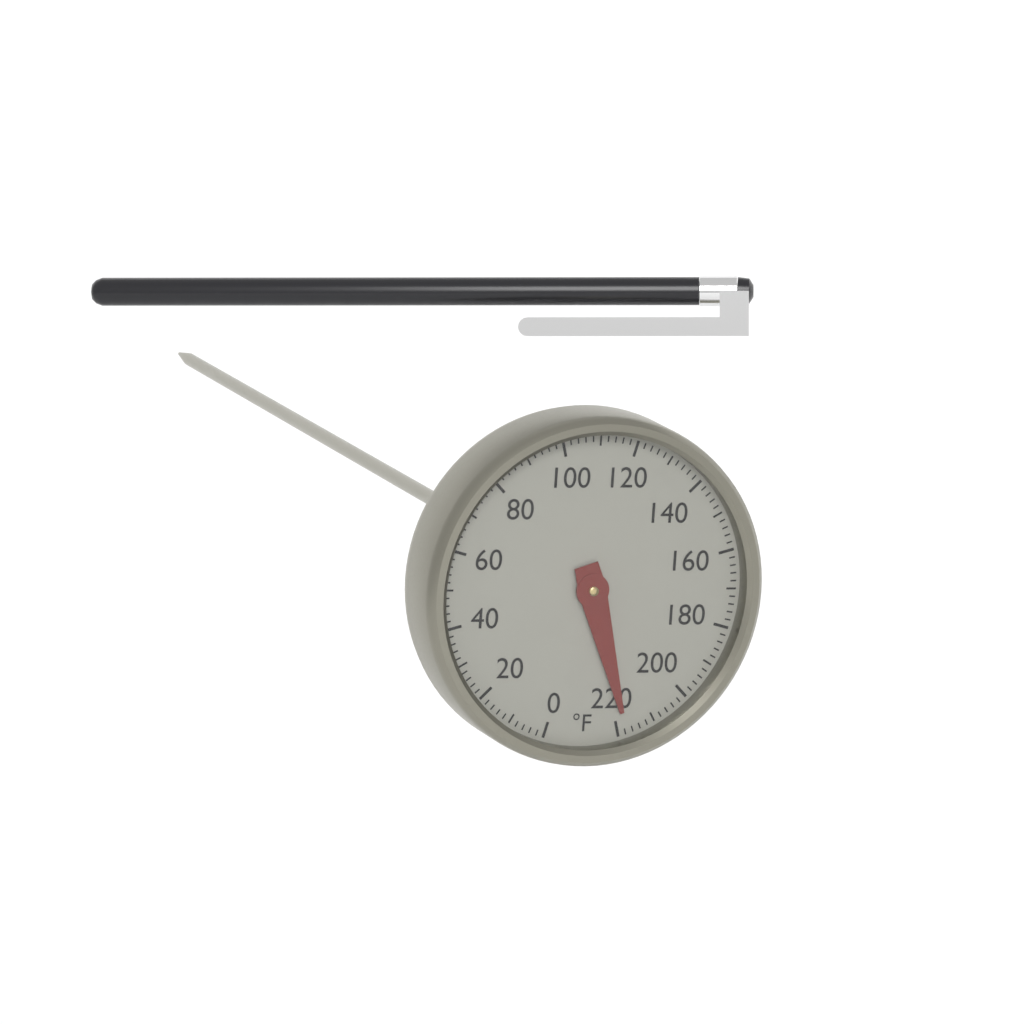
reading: 218 °F
